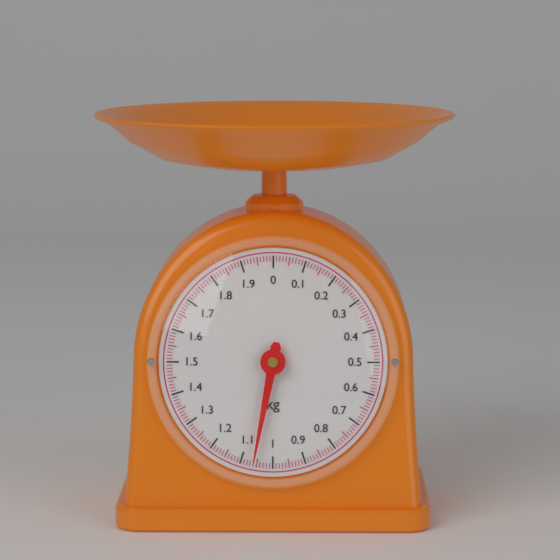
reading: 1.06 kg
